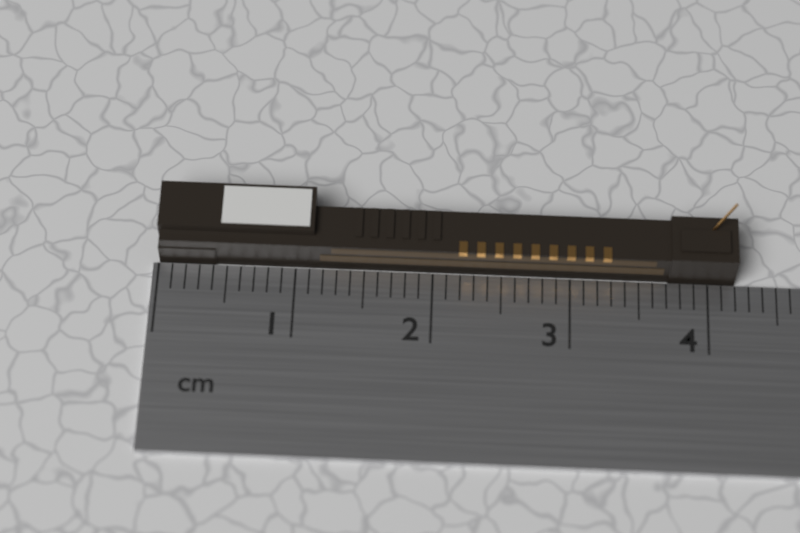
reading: 4.2 cm
